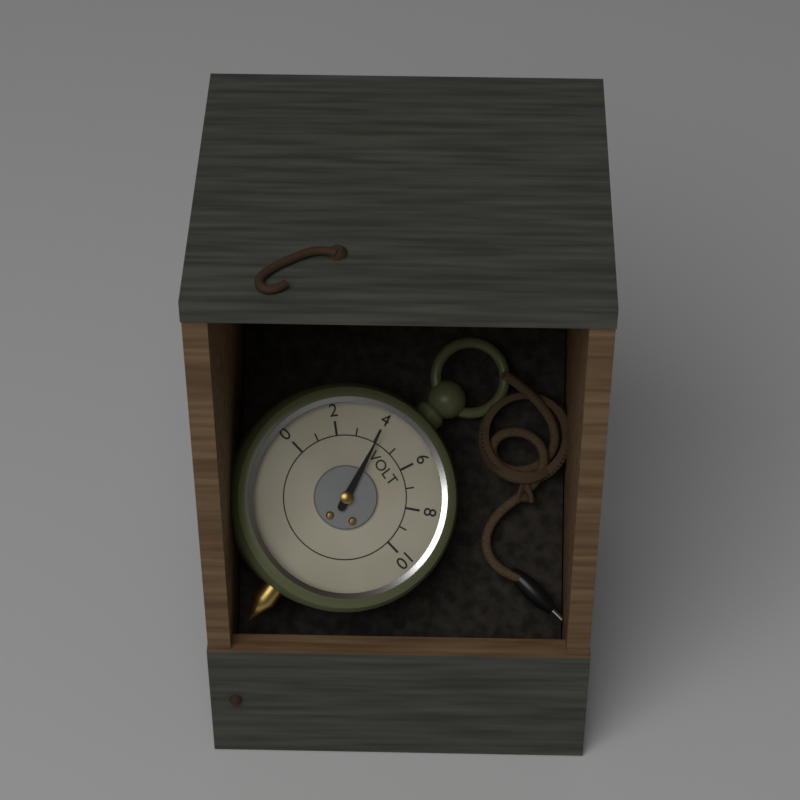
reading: 4 V
